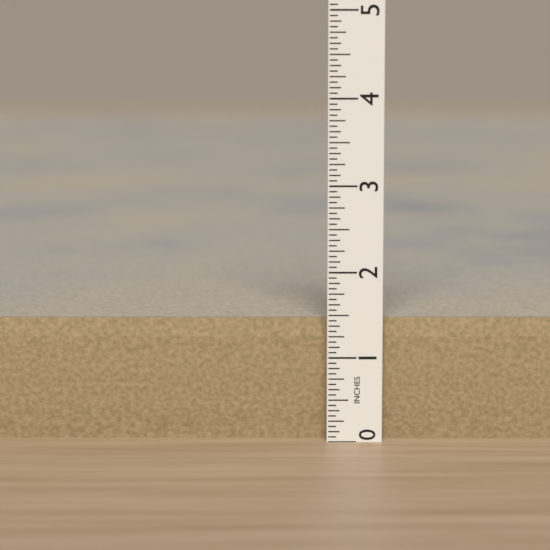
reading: 1.4375 in
